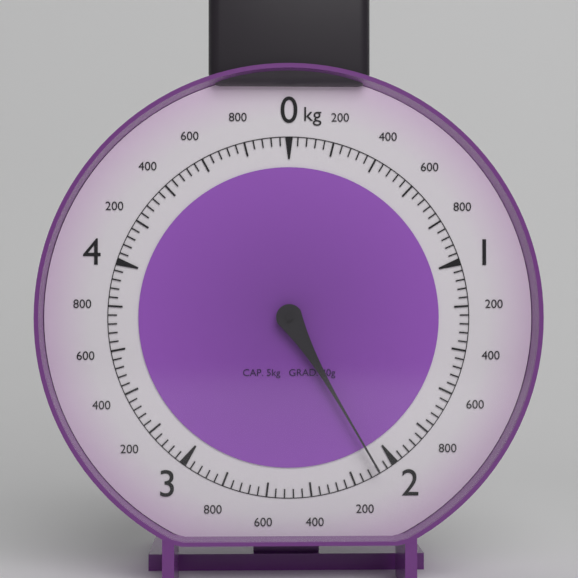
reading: 2.08 kg
